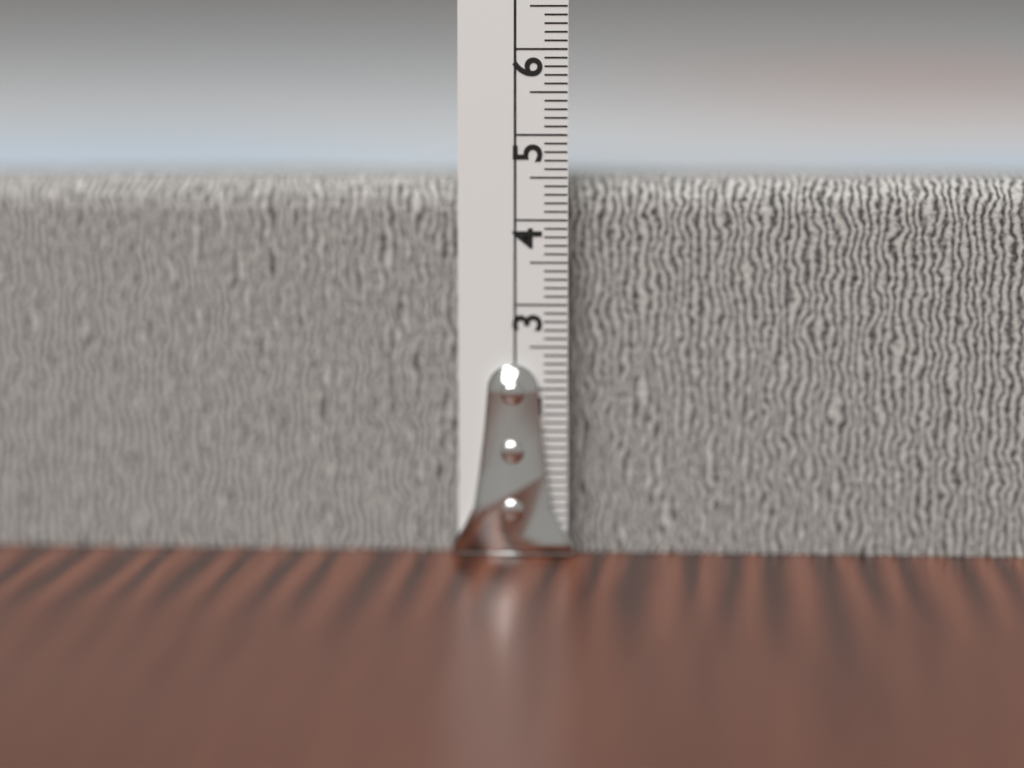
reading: 4.5 cm
